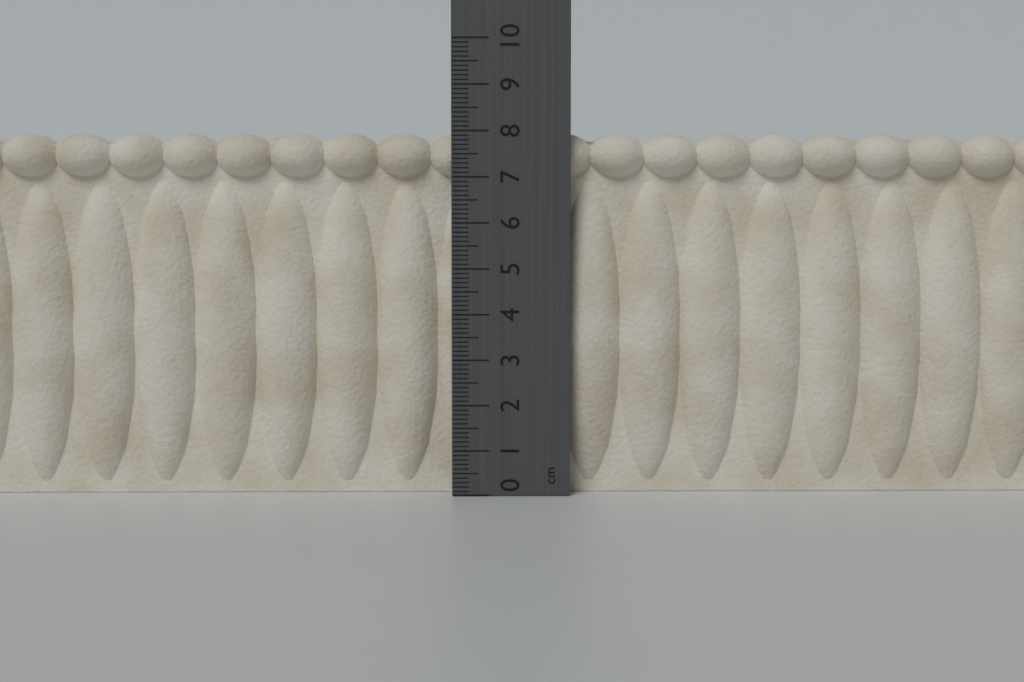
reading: 8.0 cm
